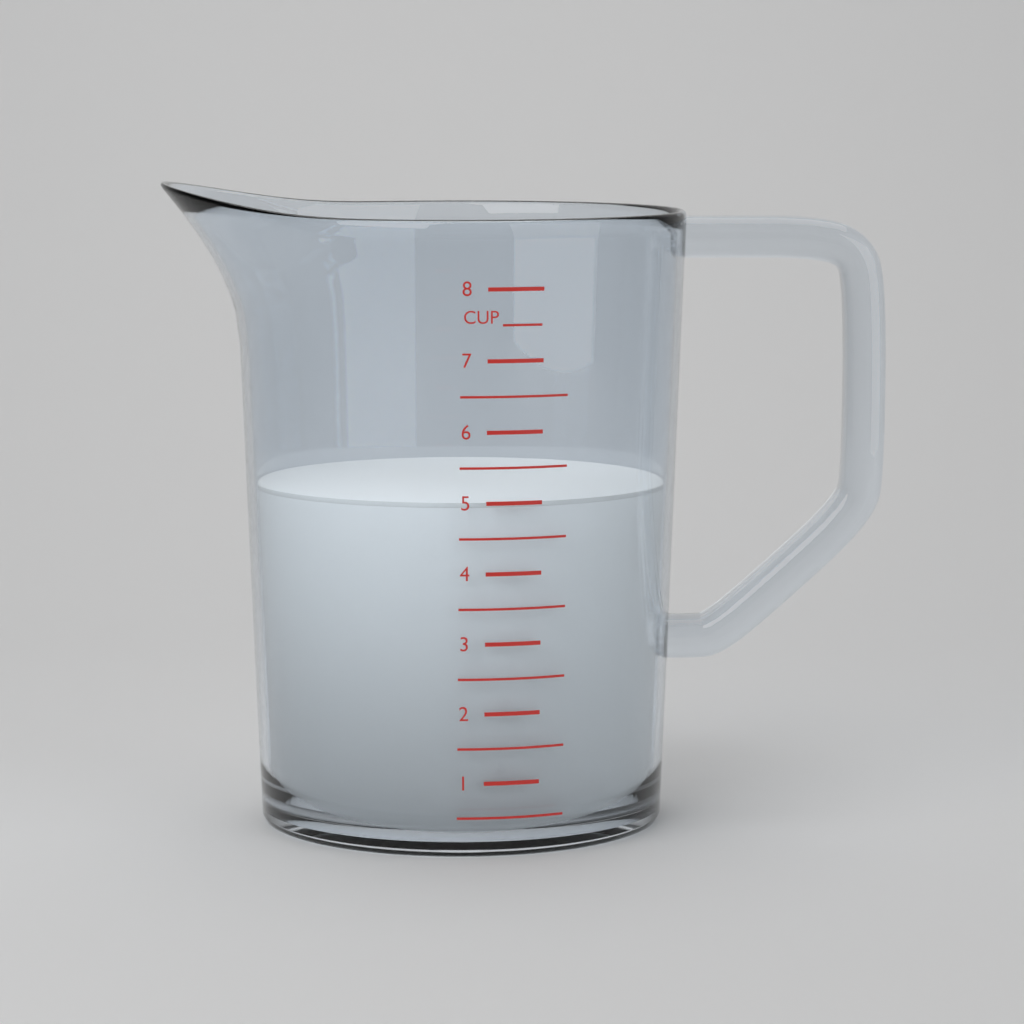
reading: 5.0 cup
